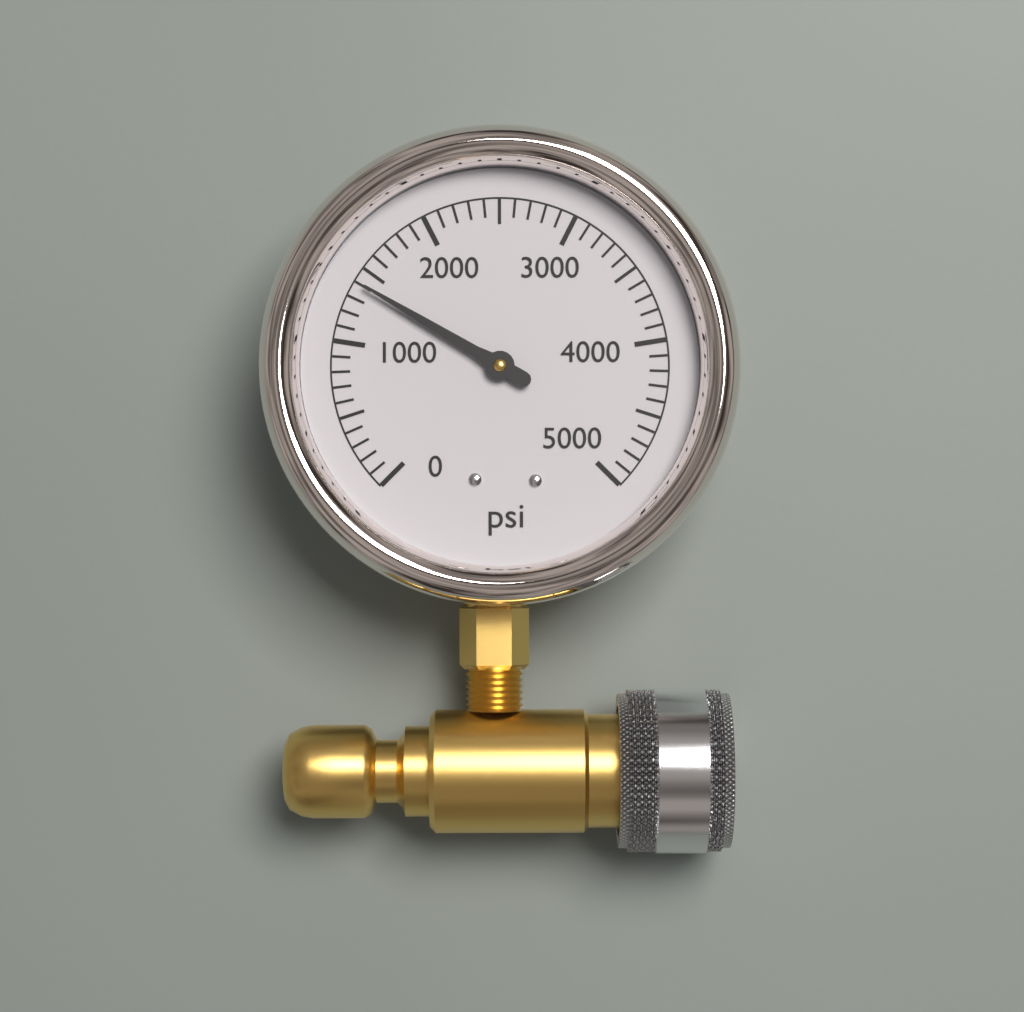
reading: 1400 psi
